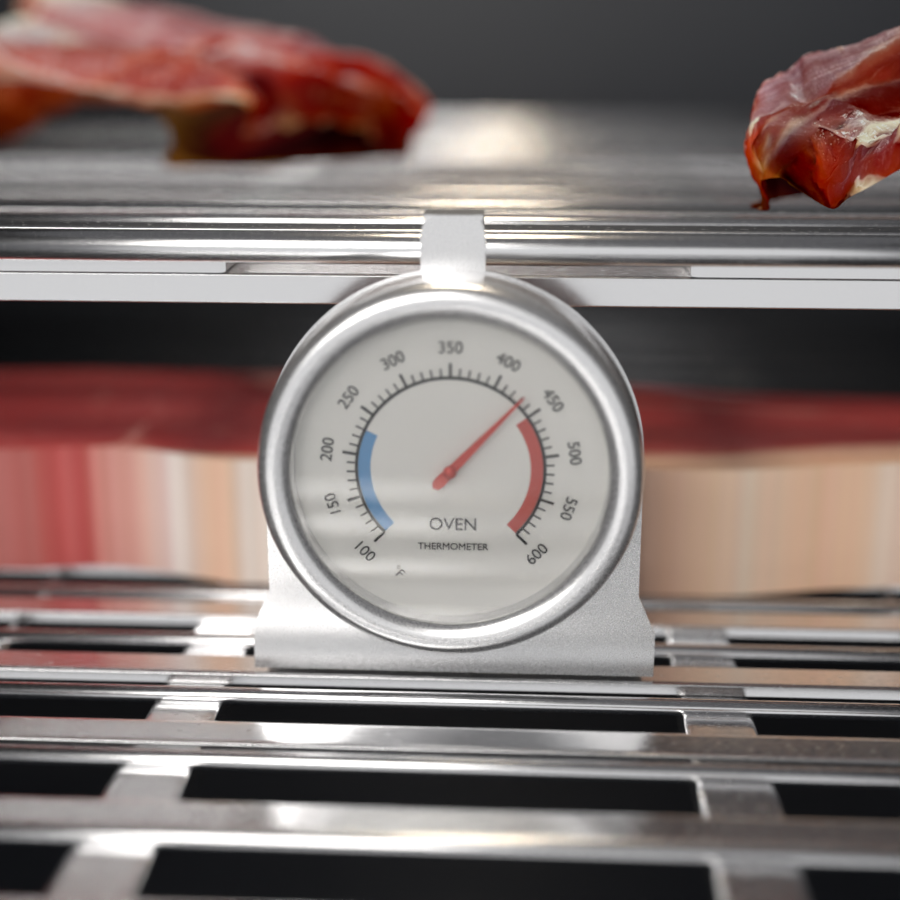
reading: 430 °F
